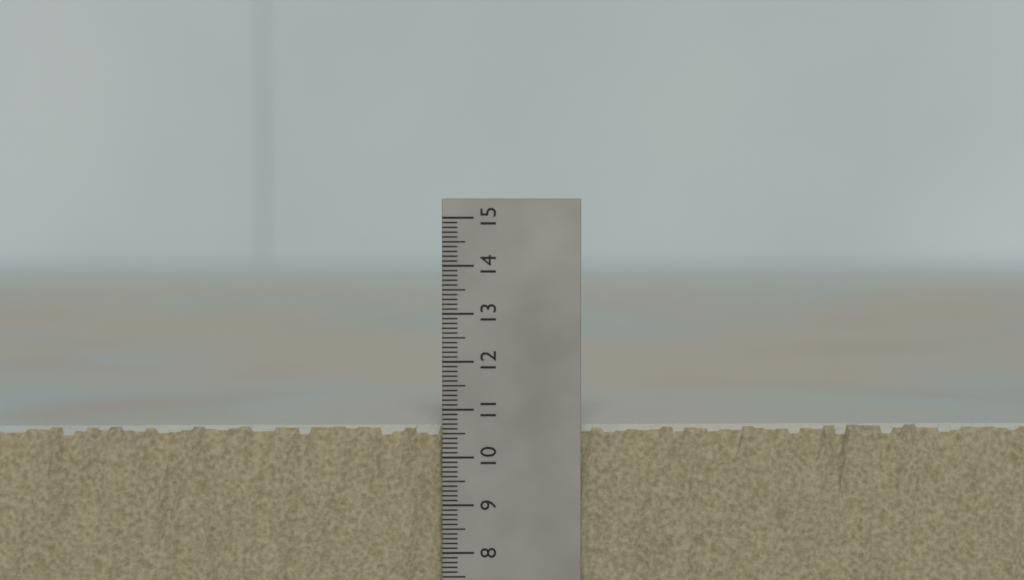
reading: 10.6 (no unit)
